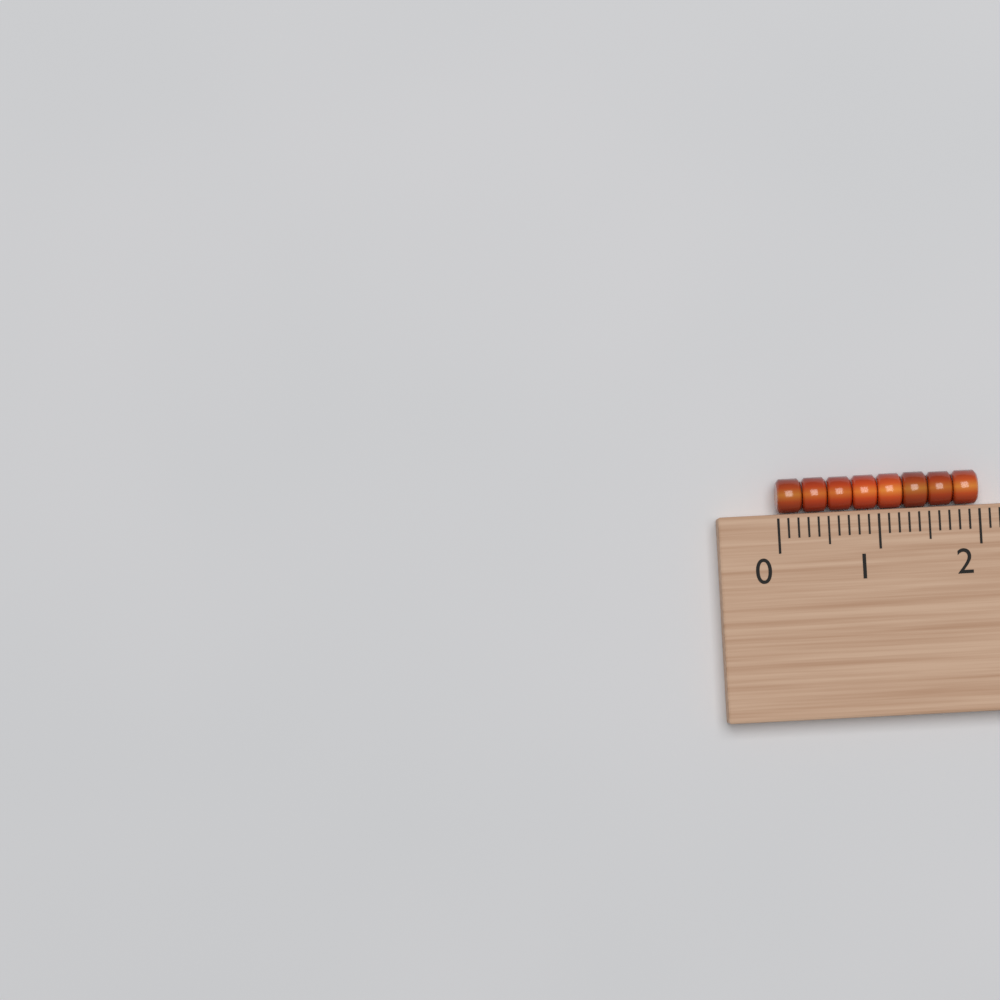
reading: 2.0 (no unit)
